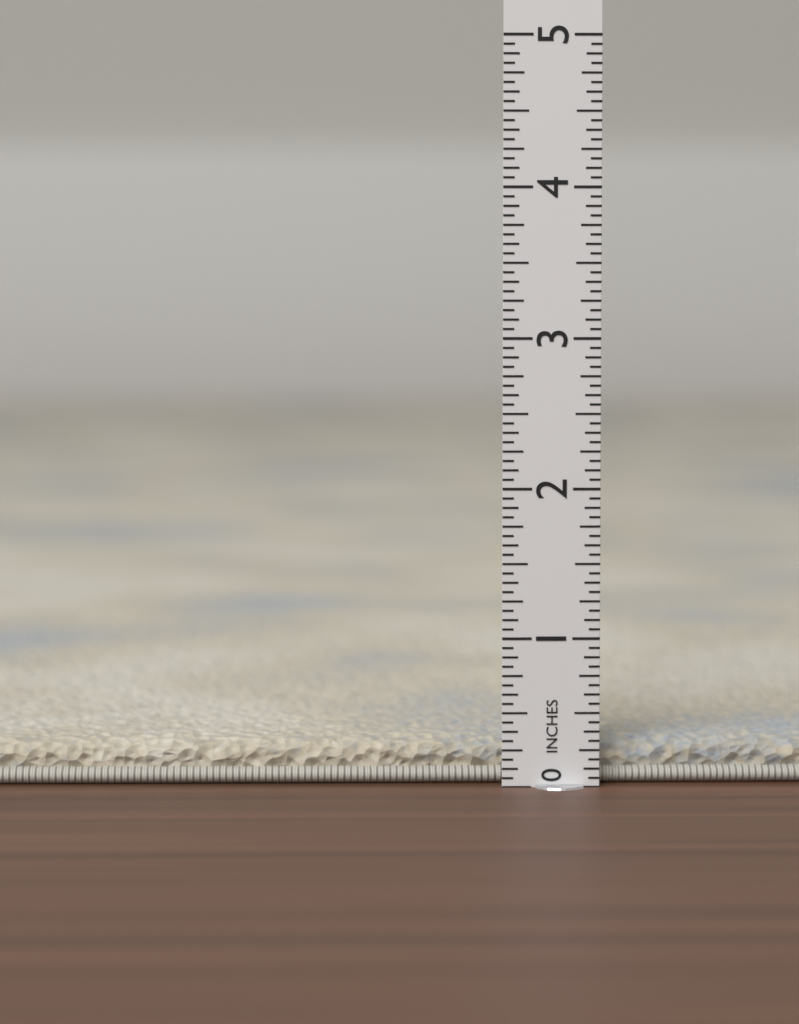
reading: 0.3125 in
